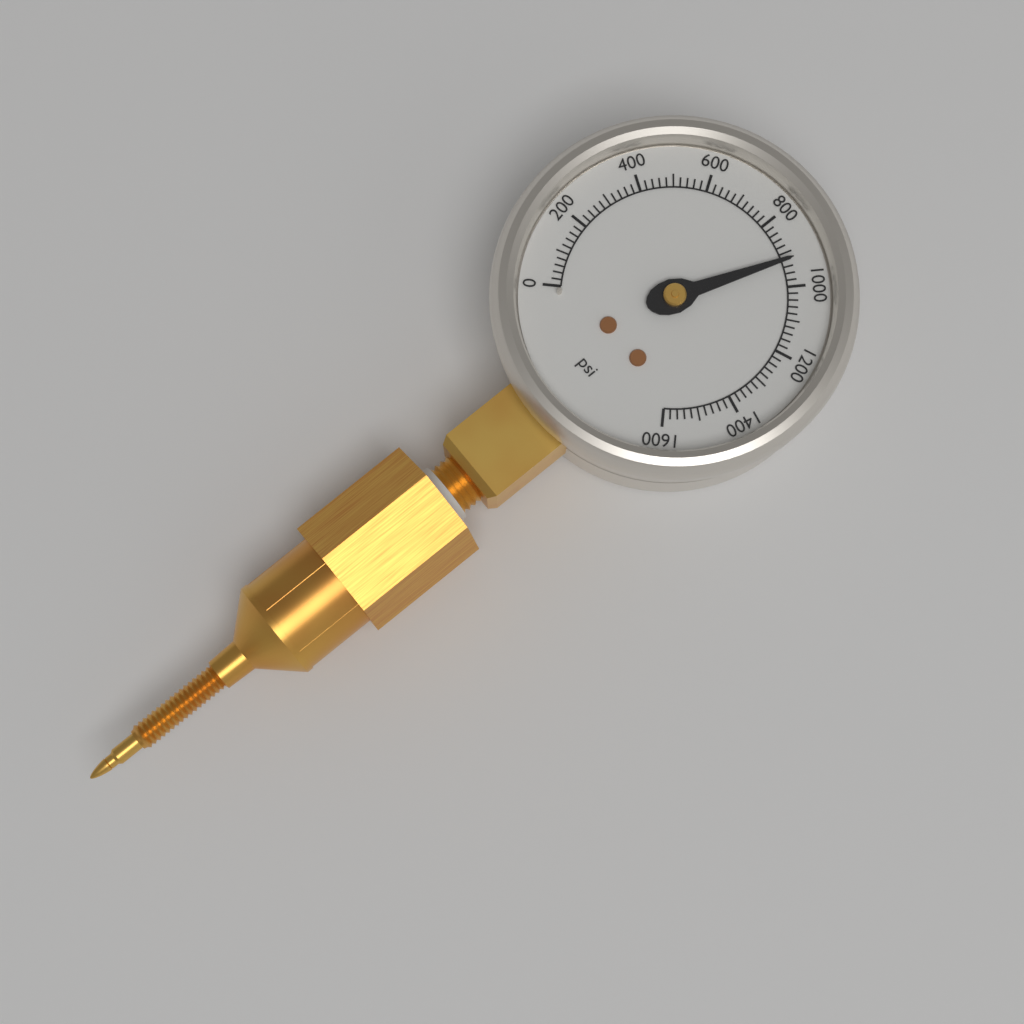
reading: 920 psi
